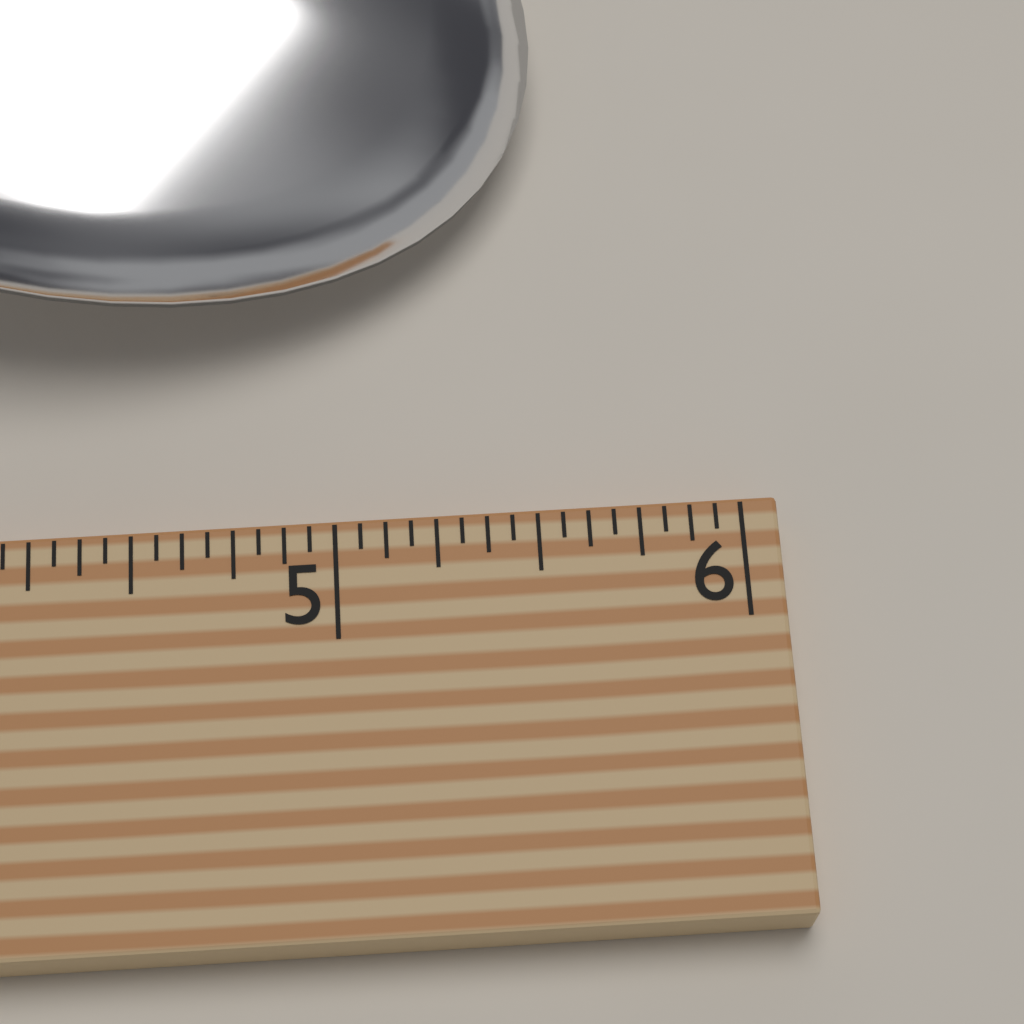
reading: 5.5625 (no unit)
